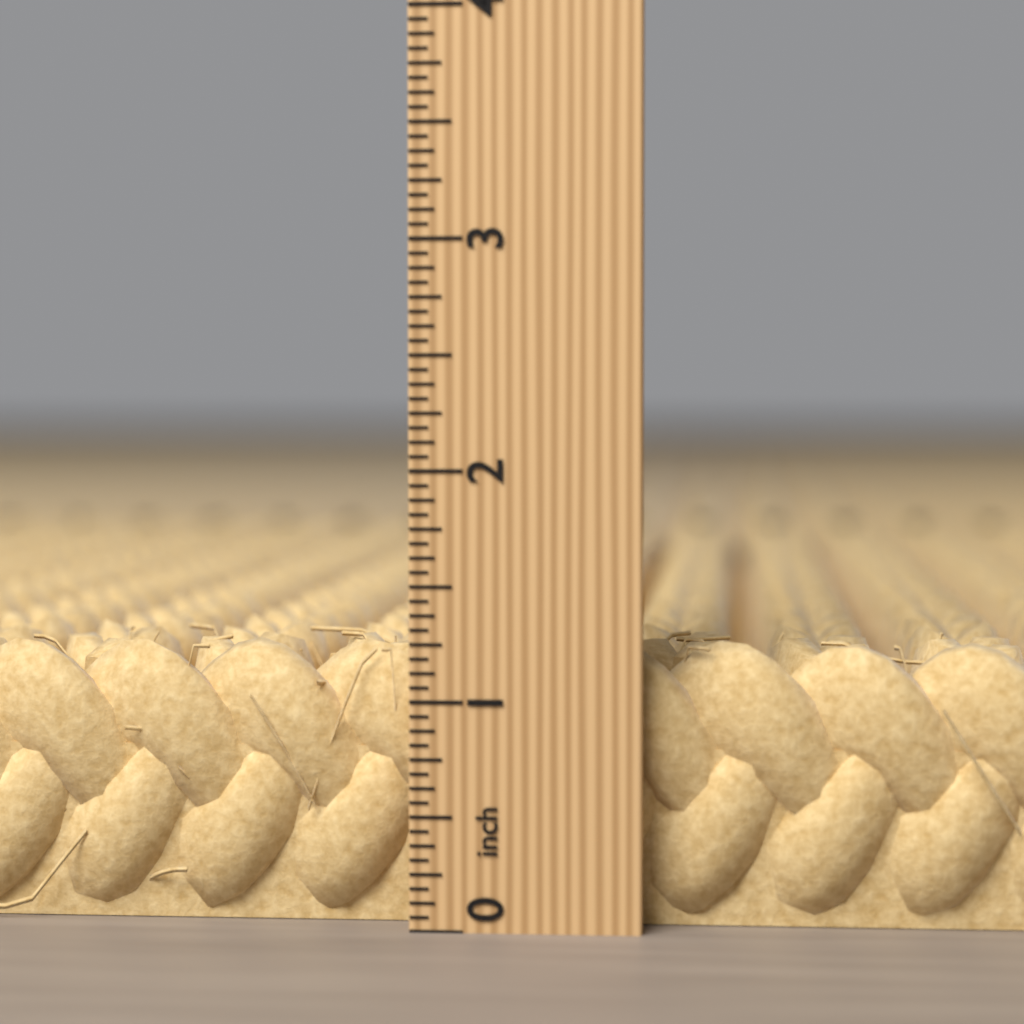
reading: 1.2500 inch
